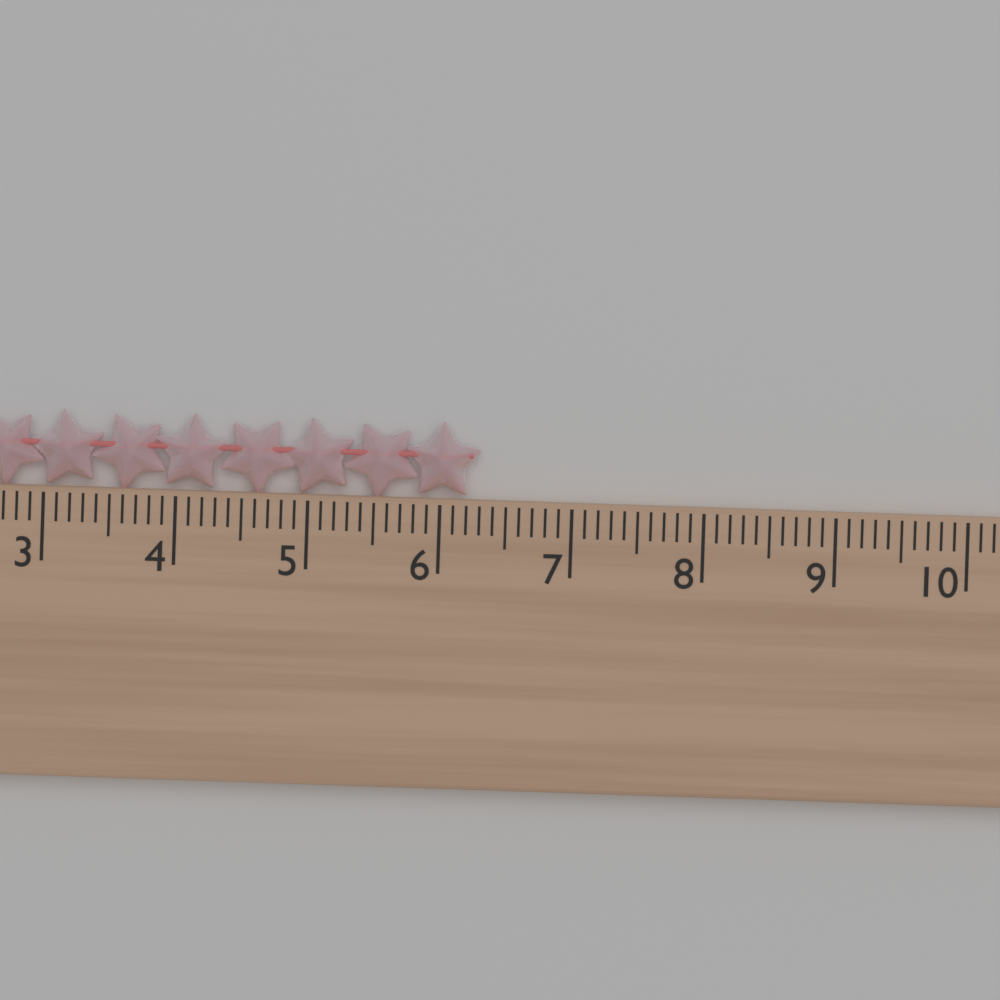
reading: 6.3 cm
